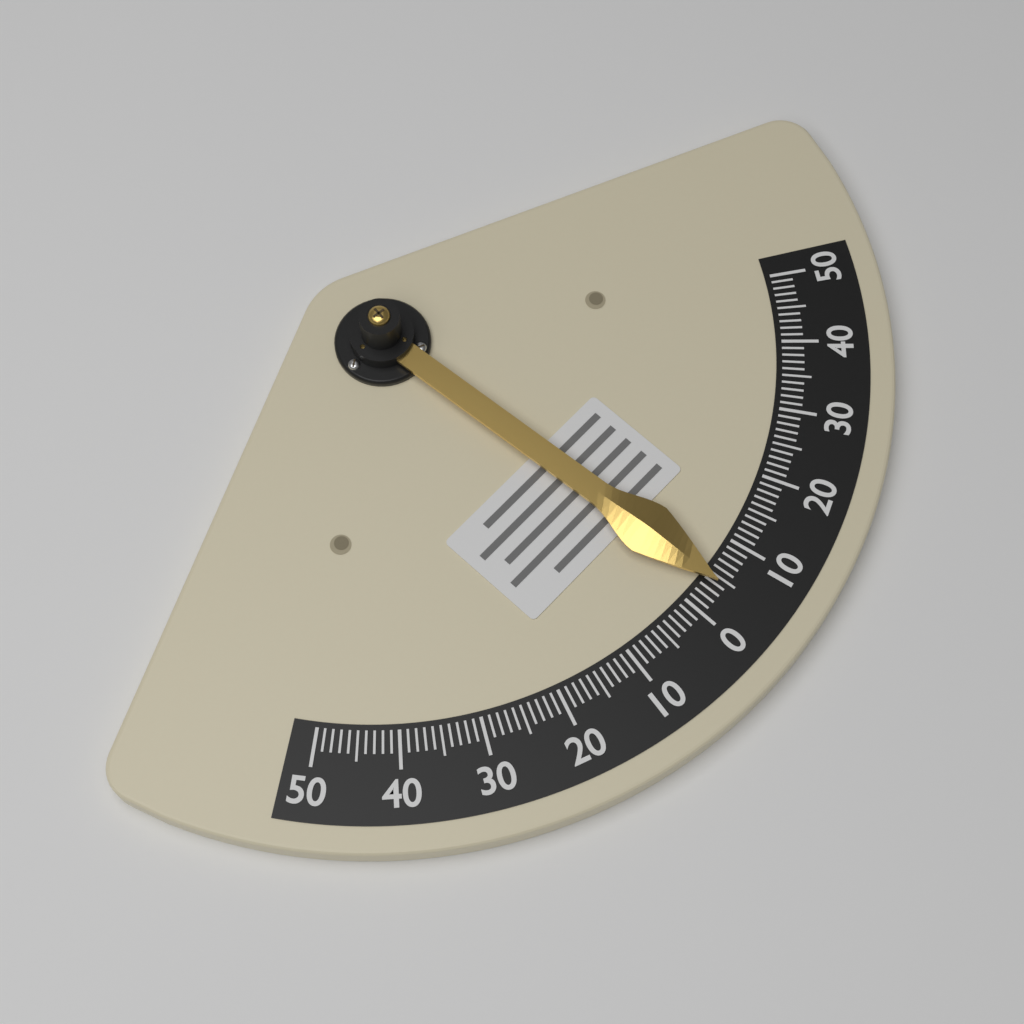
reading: 4 (no unit)
